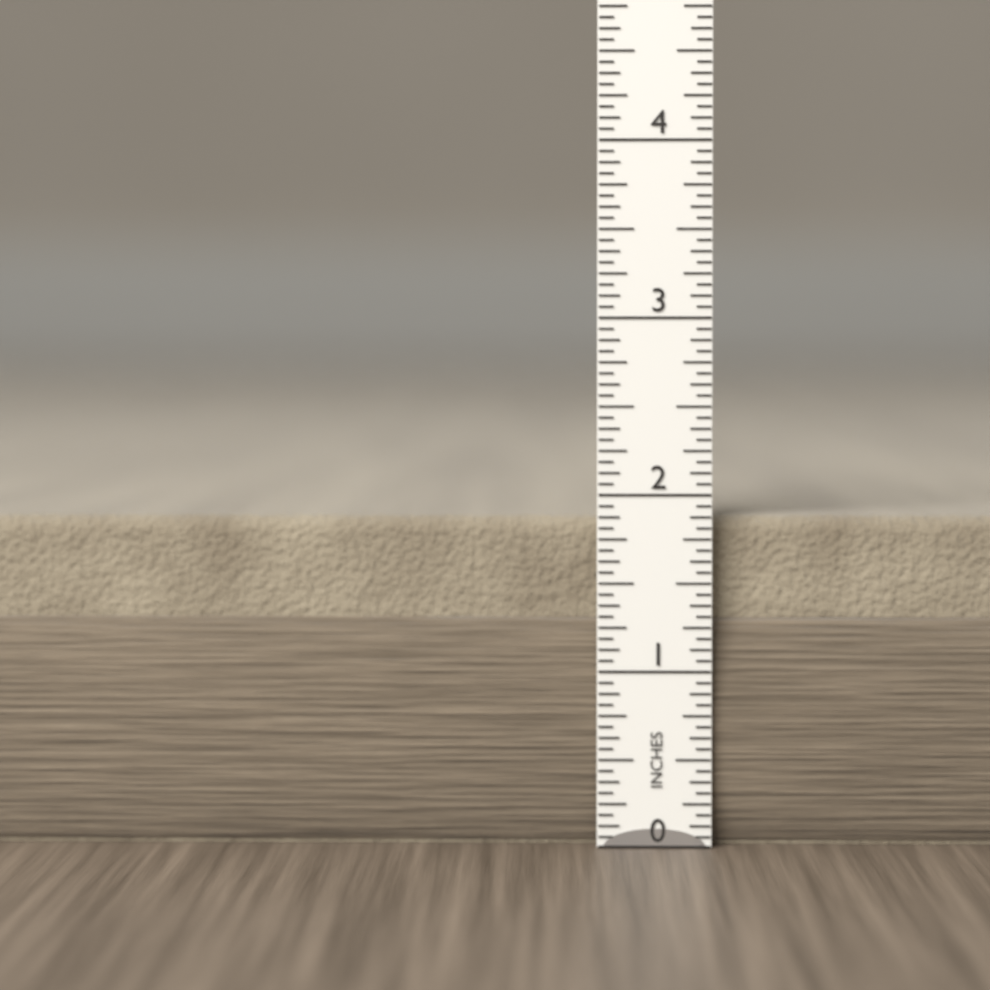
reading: 1.8750 in
